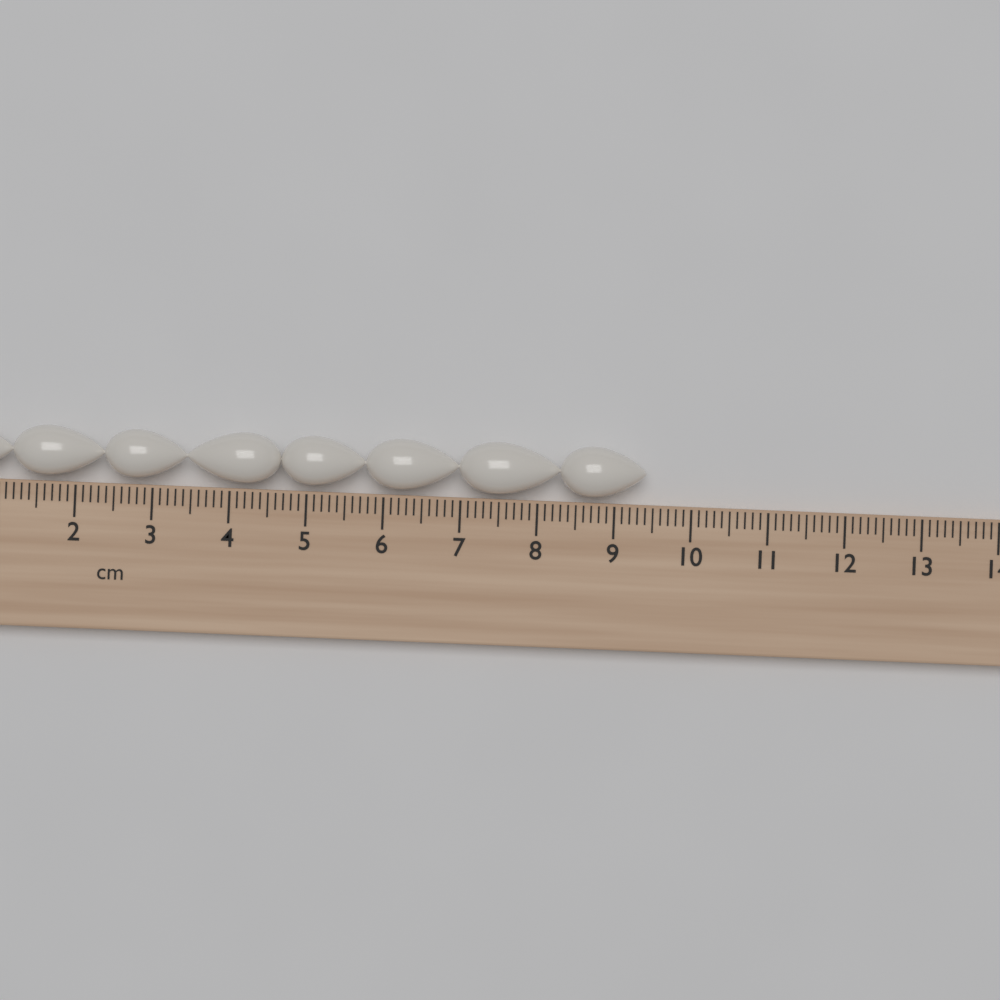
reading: 9.4 cm
